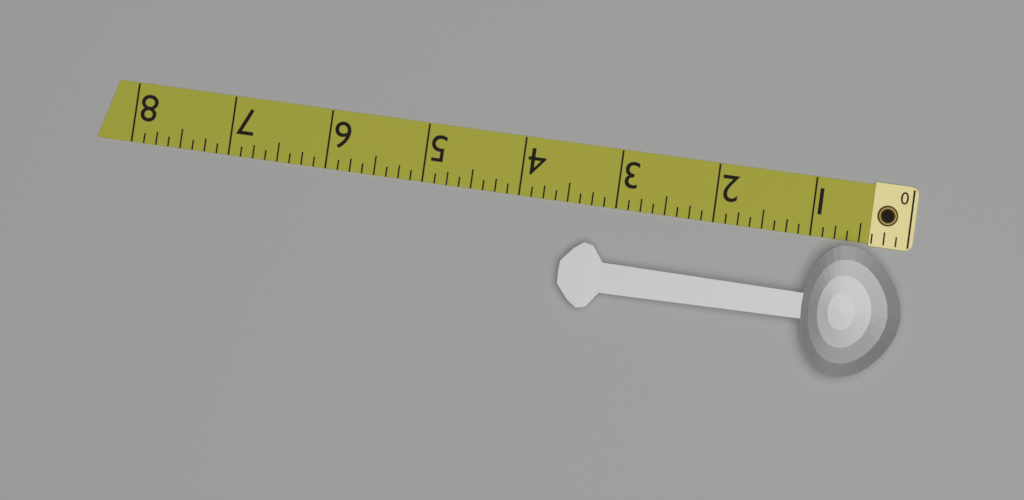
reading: 3.500 (no unit)
